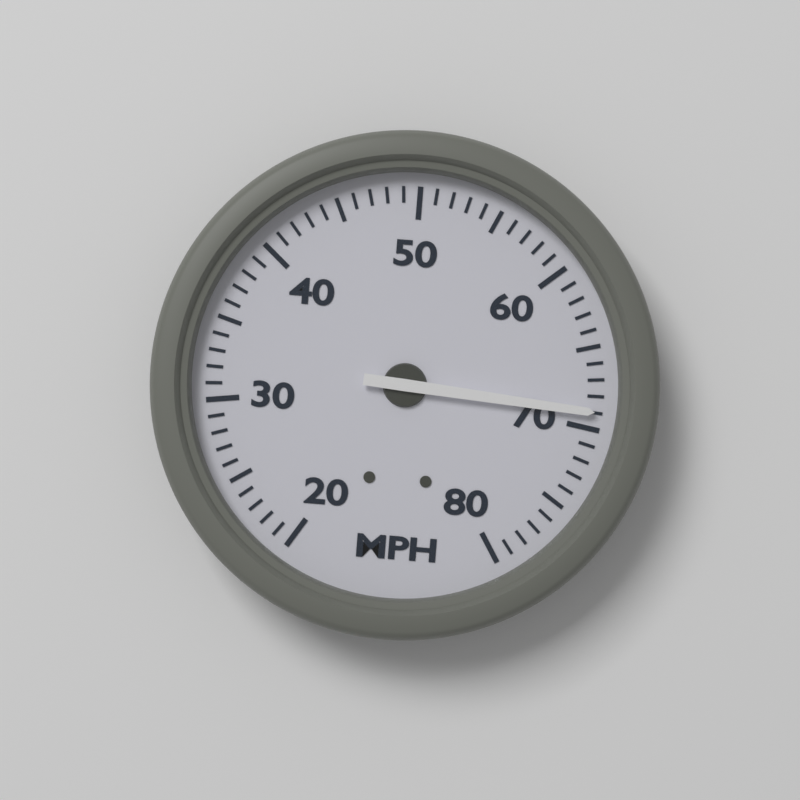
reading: 69 MPH
